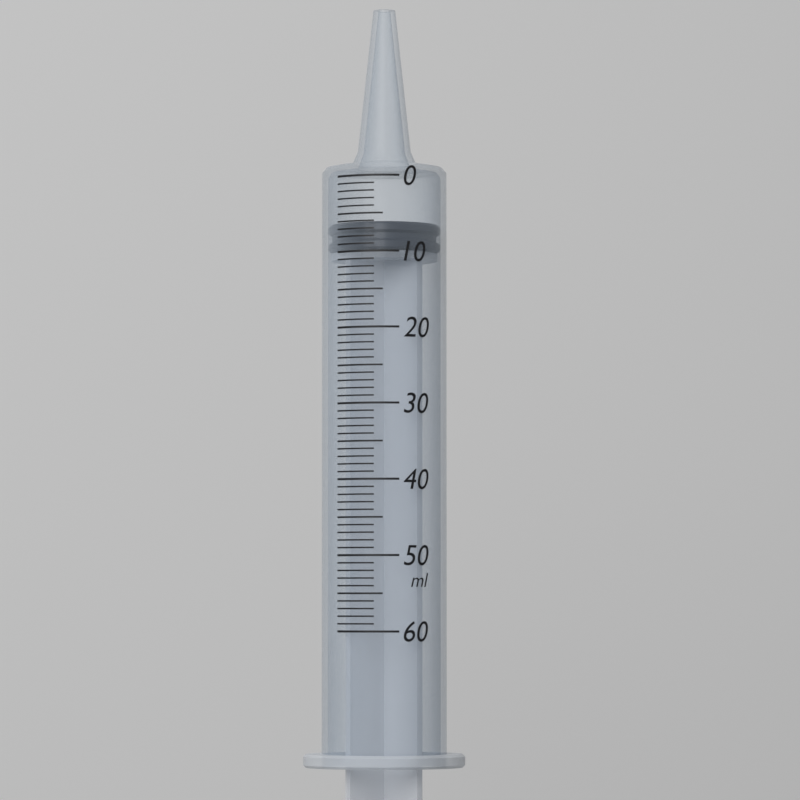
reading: 6 ml
